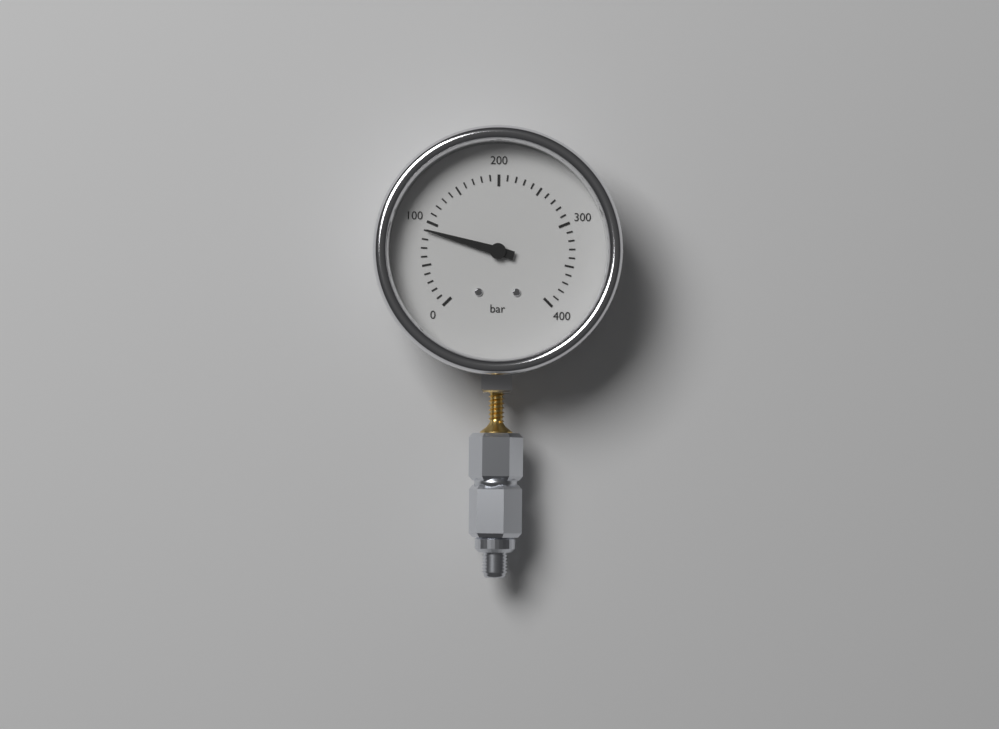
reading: 90 bar
